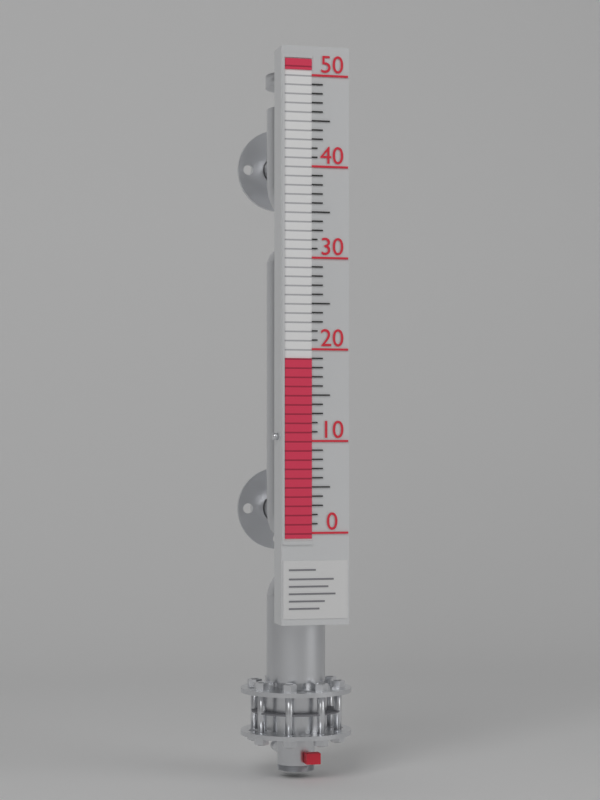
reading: 19 (no unit)
